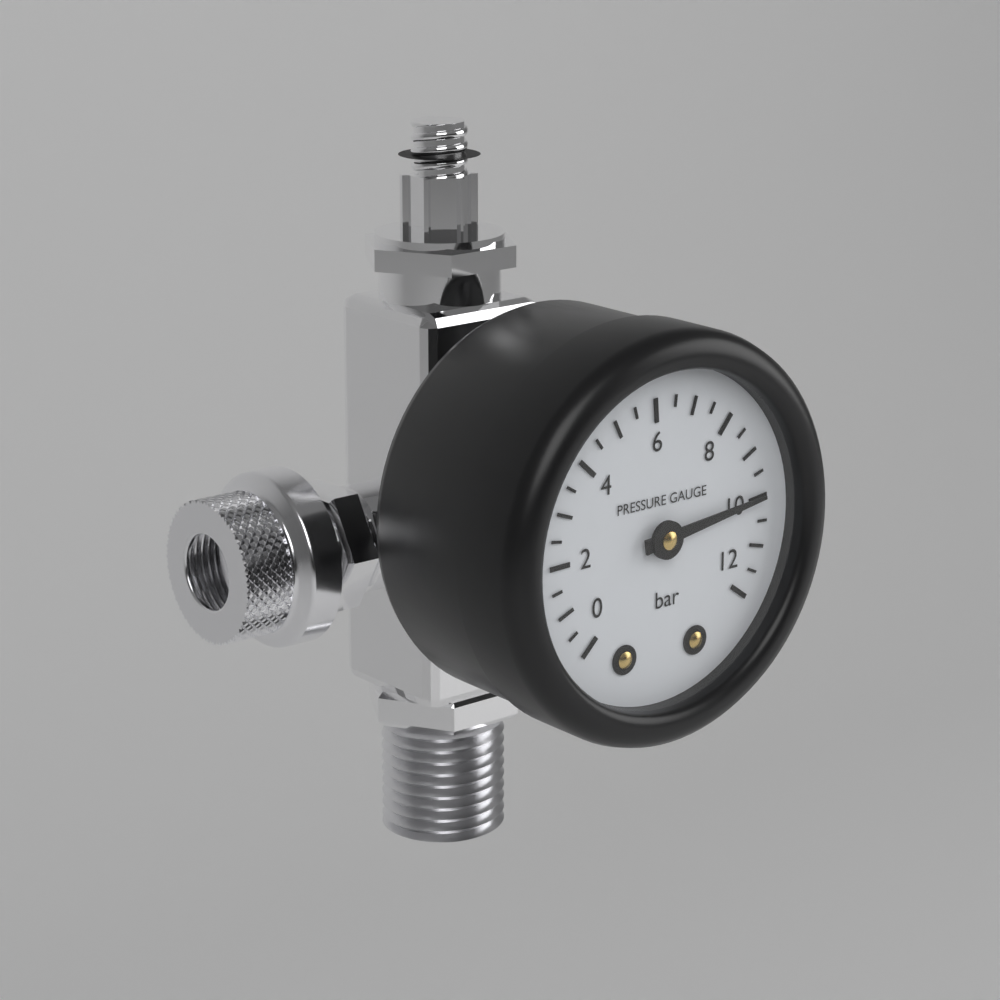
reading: 10.0 bar
